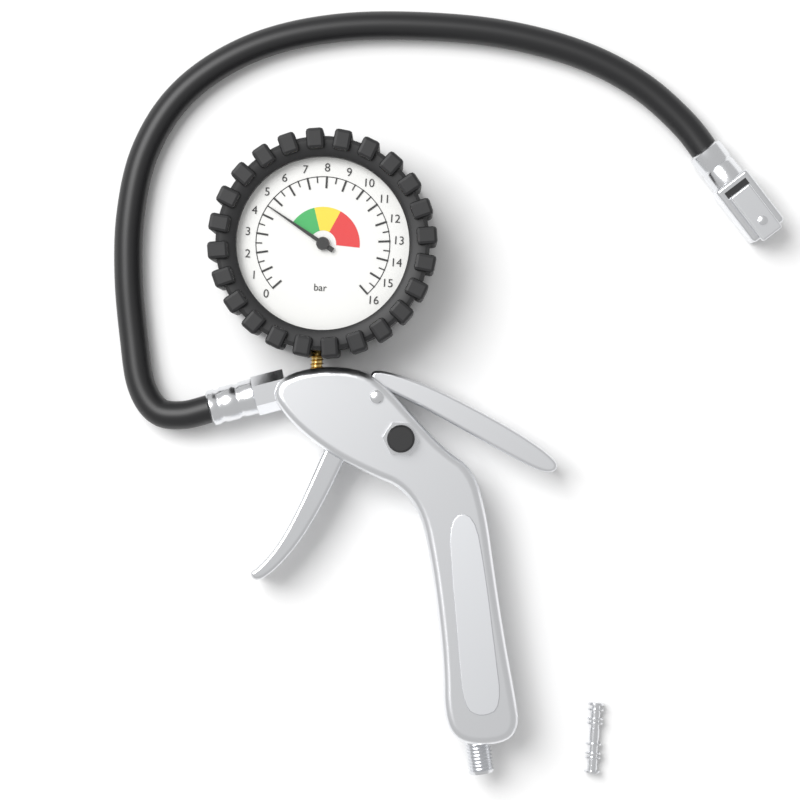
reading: 4.5 bar
